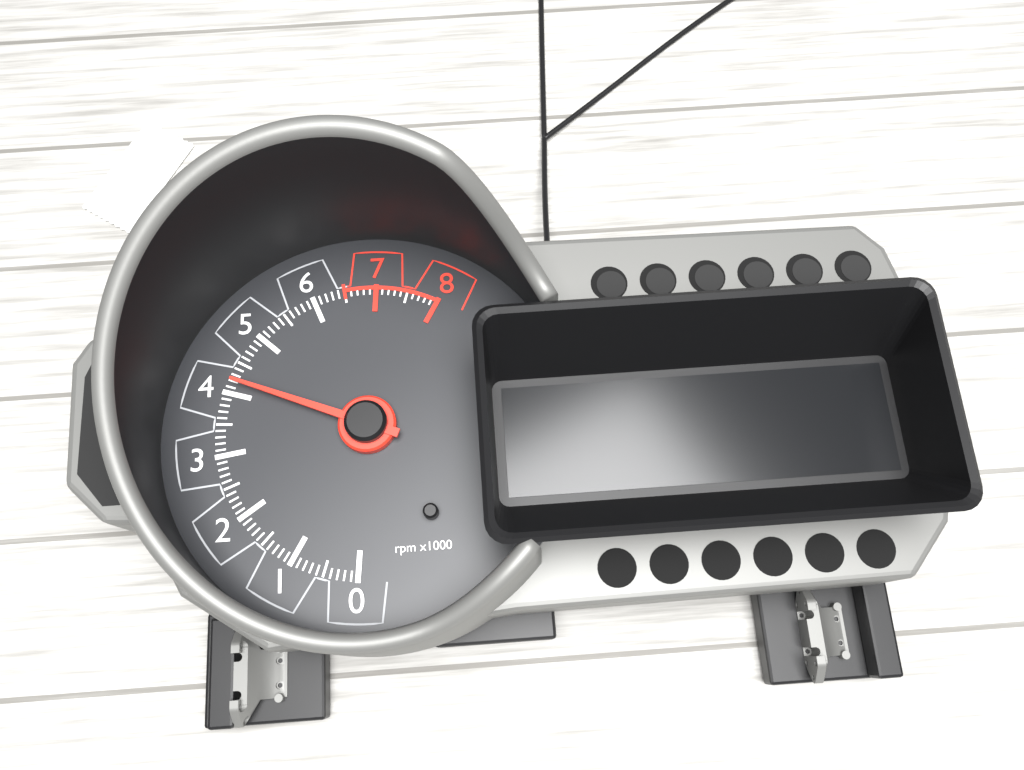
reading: 4200 rpm
